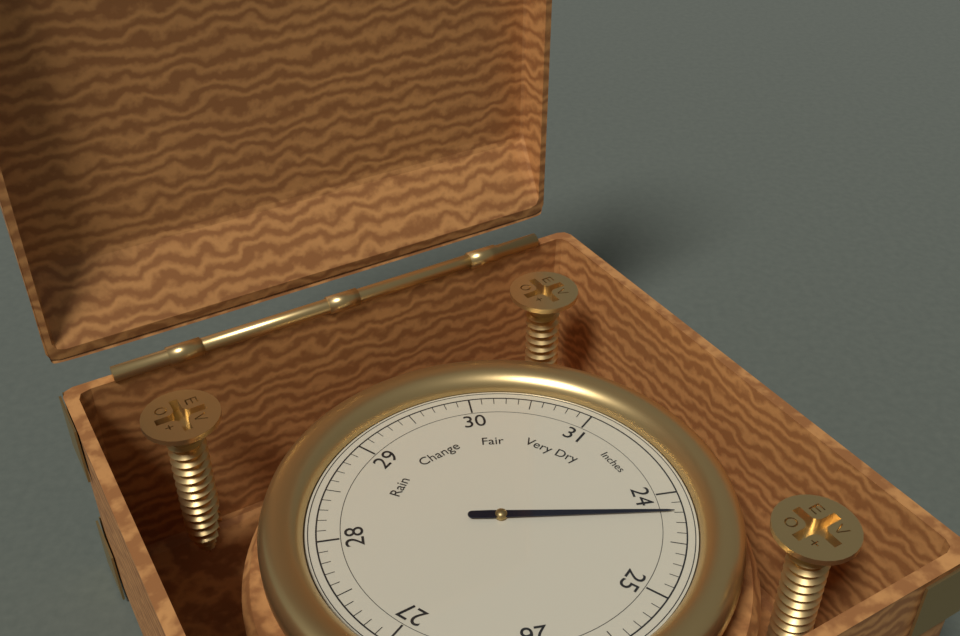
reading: 24.2 Inches
